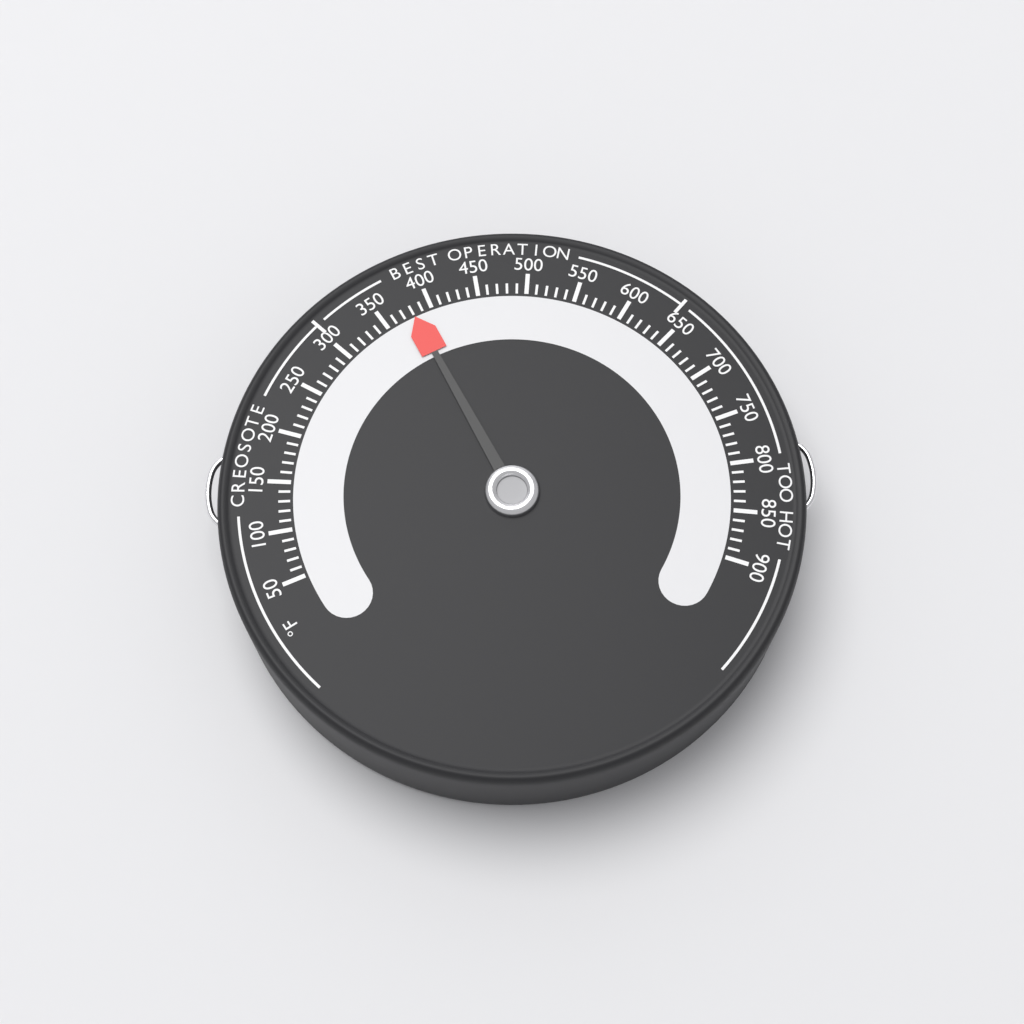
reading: 380 °F
